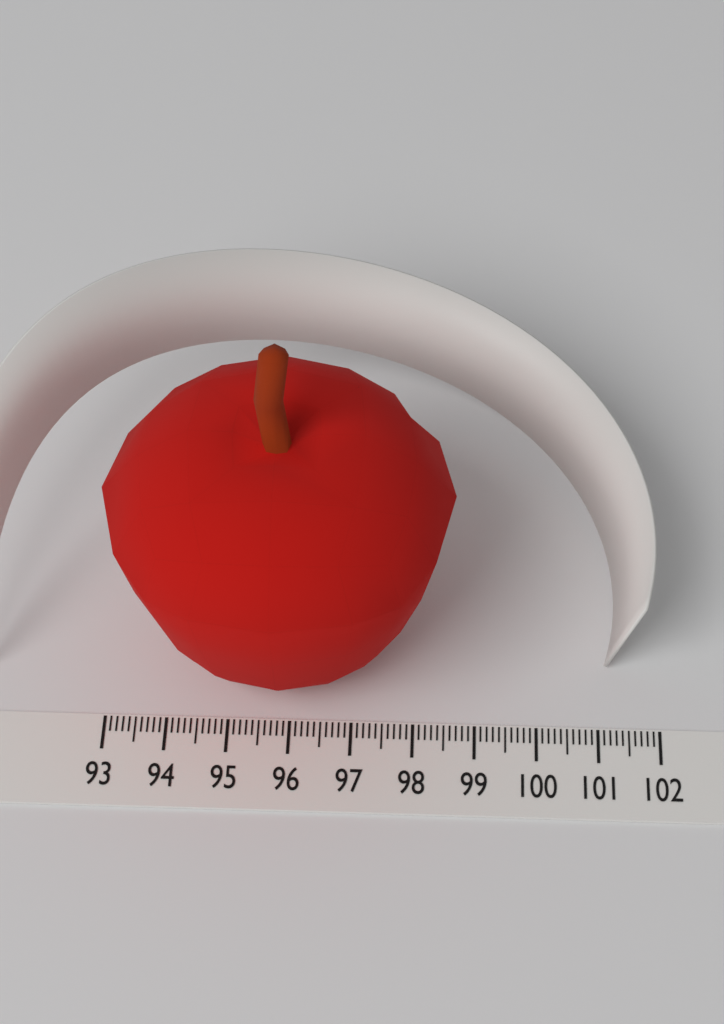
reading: 98.6 (no unit)
